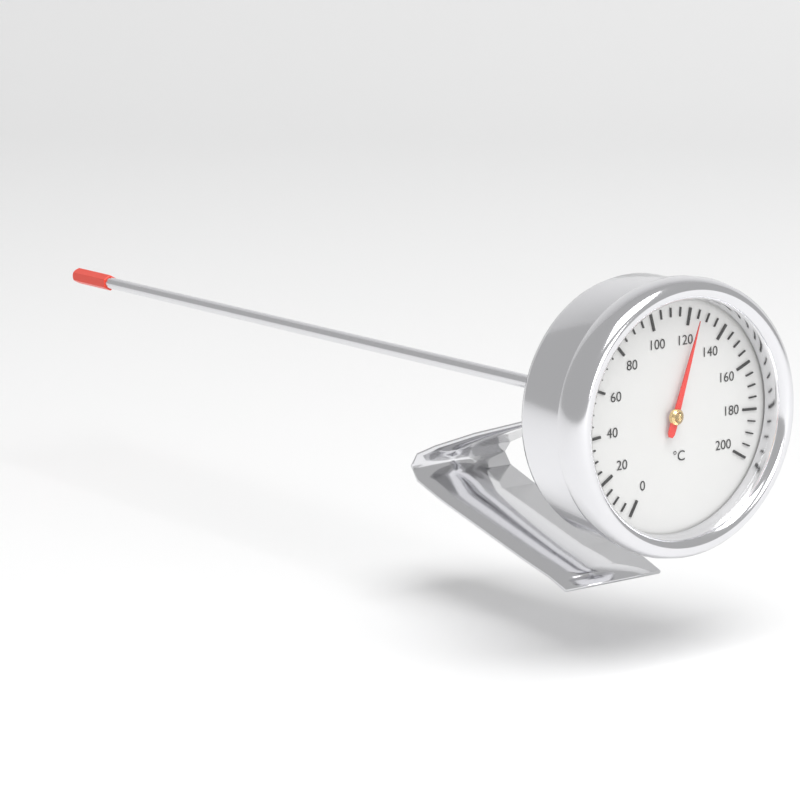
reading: 125 °C
